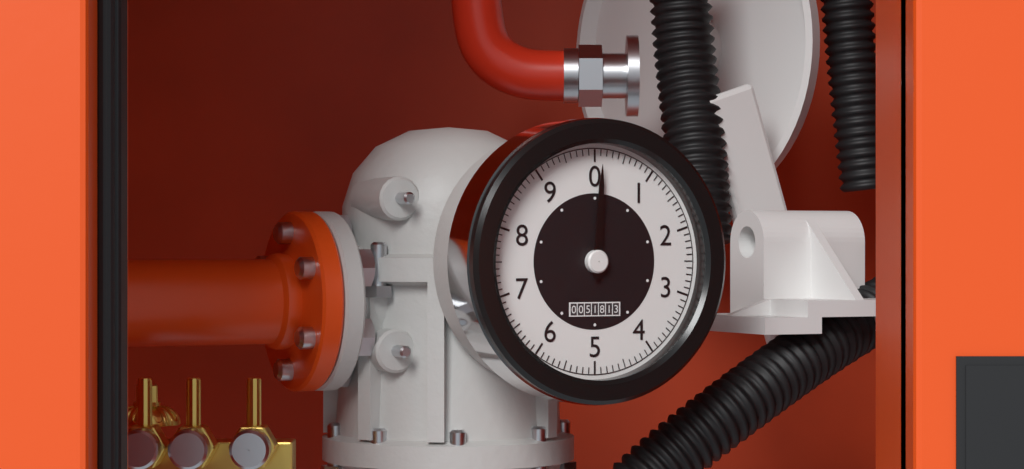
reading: 0.1 (no unit)
